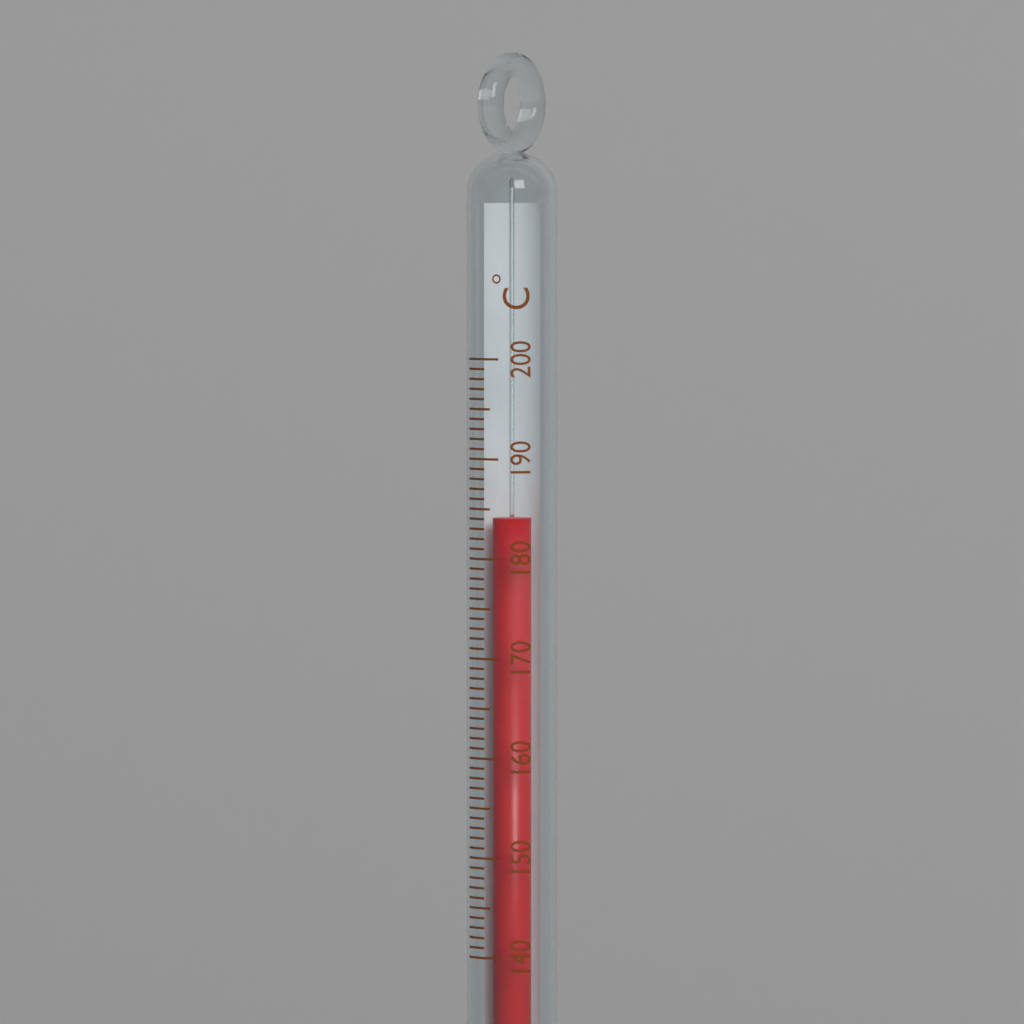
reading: 184 °C
